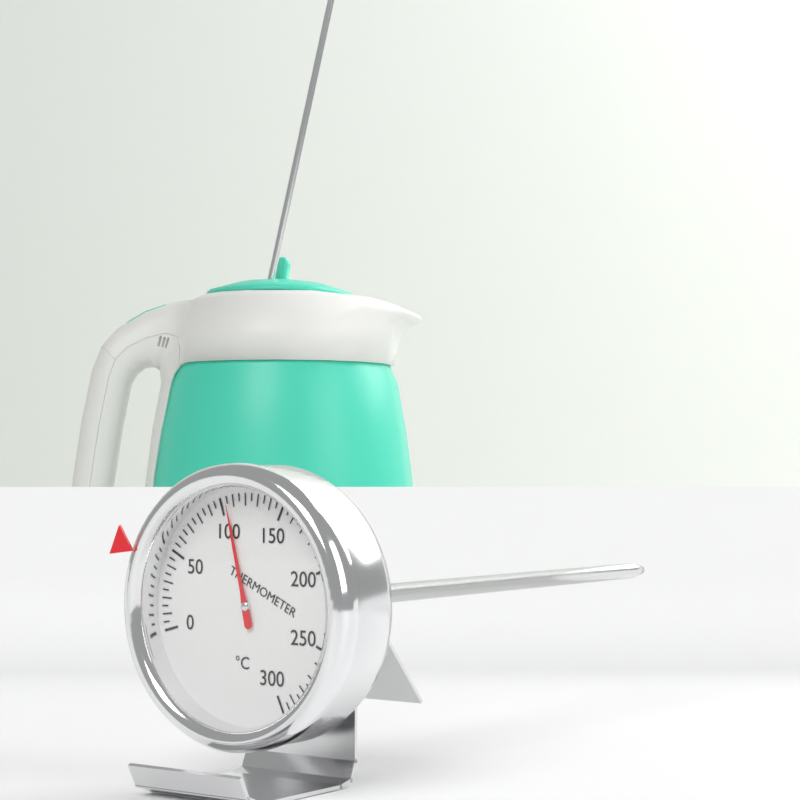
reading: 105 °C
